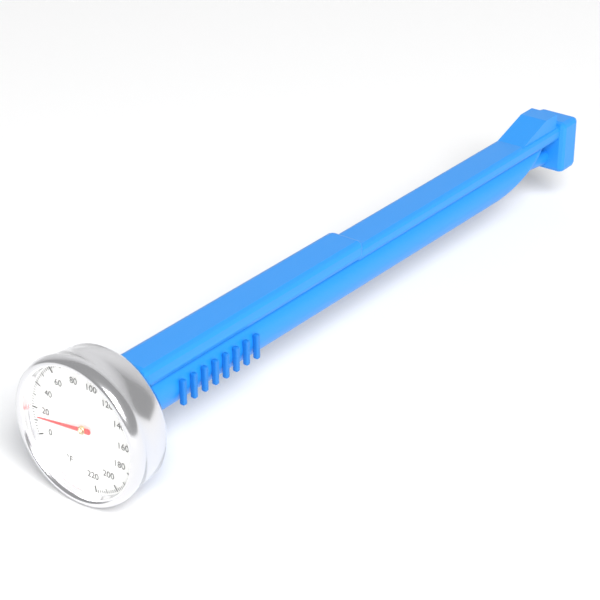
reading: 14 °F
